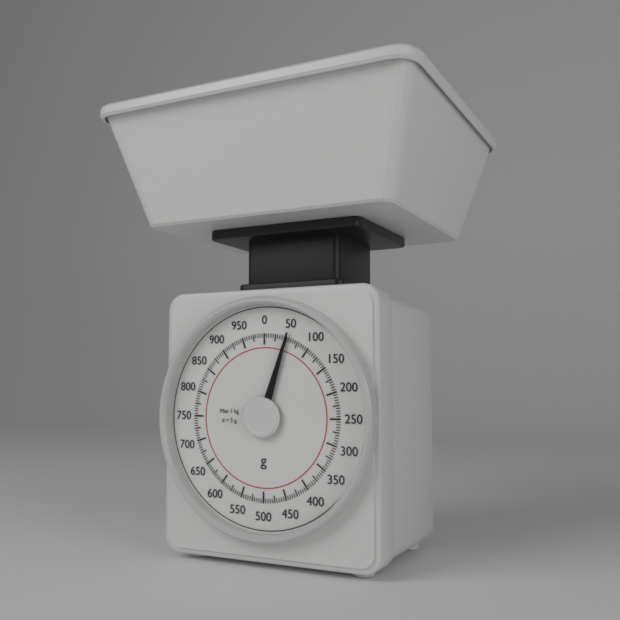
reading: 50 g
